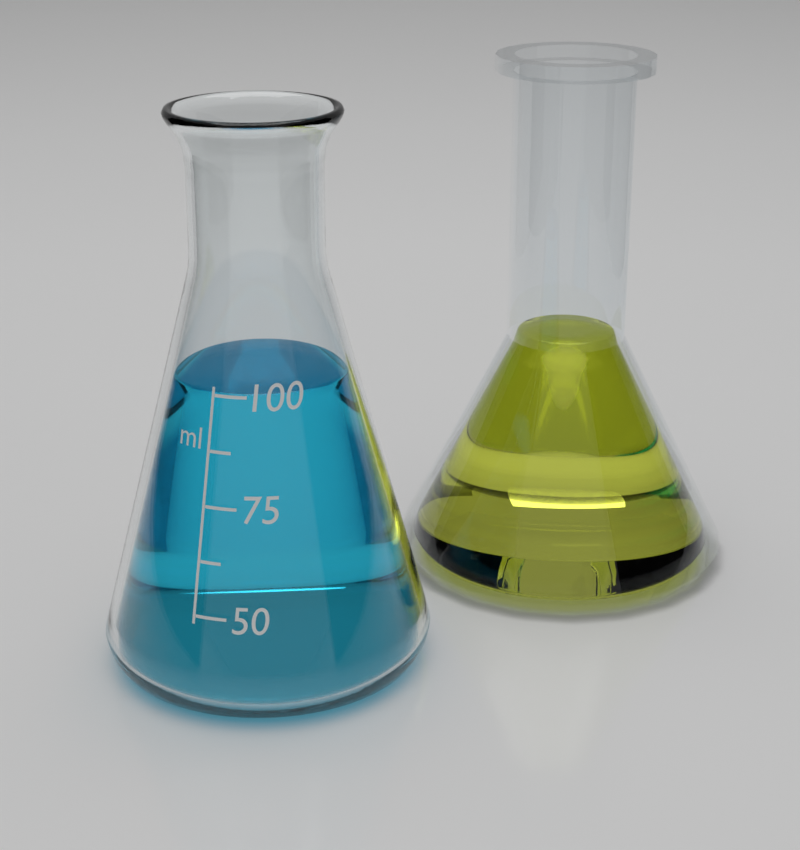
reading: 100.0 ml
